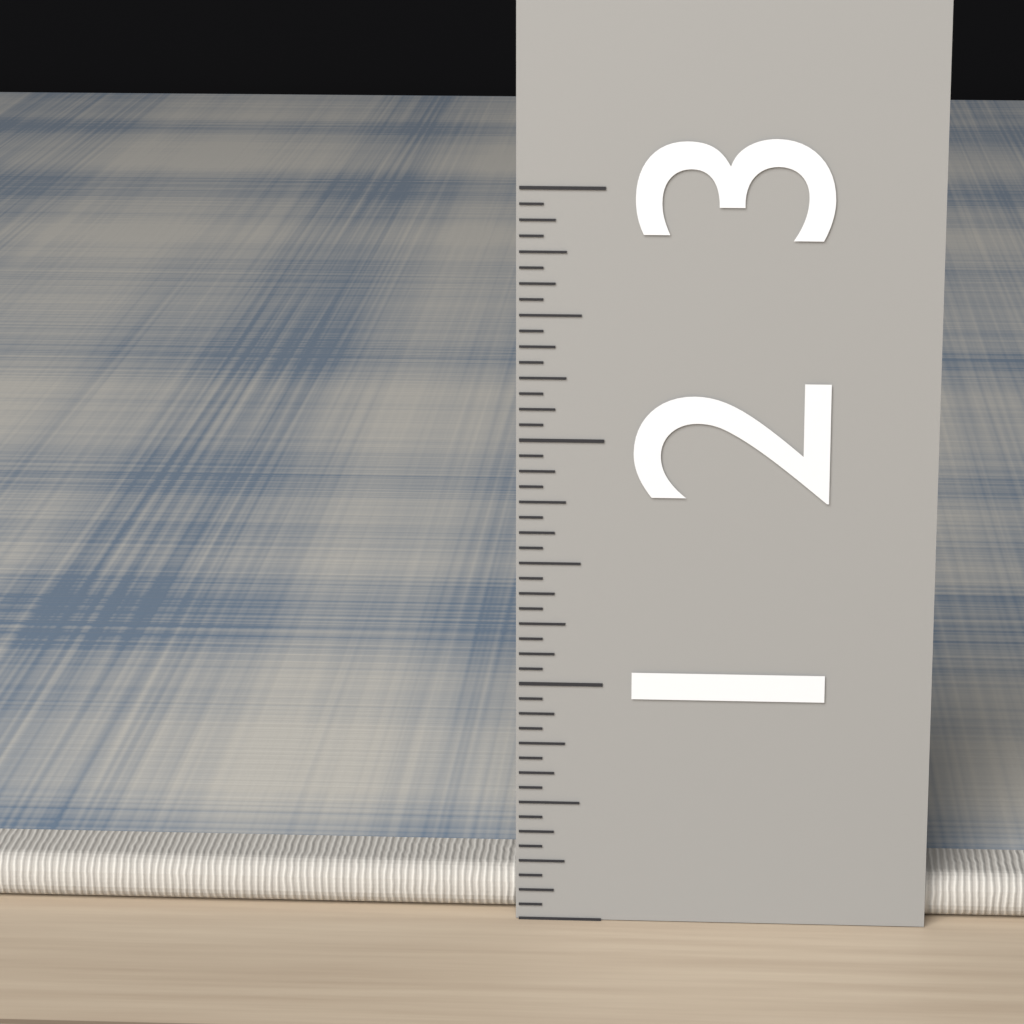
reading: 0.1875 (no unit)
